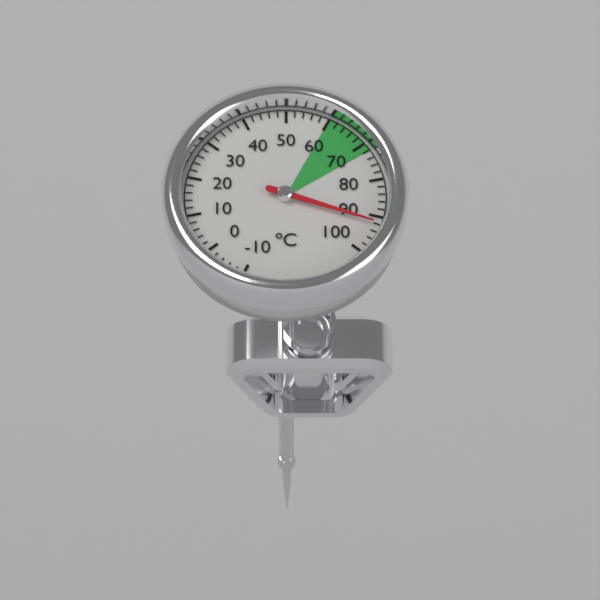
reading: 92 °C
